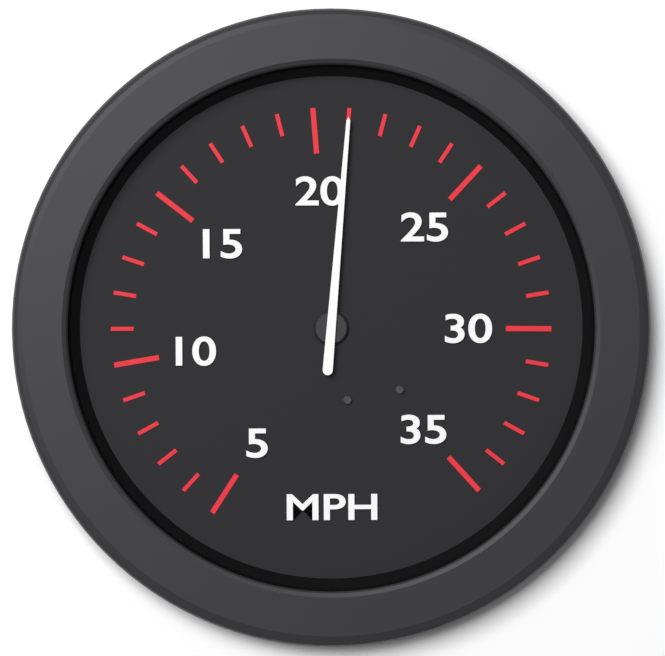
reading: 21 MPH
